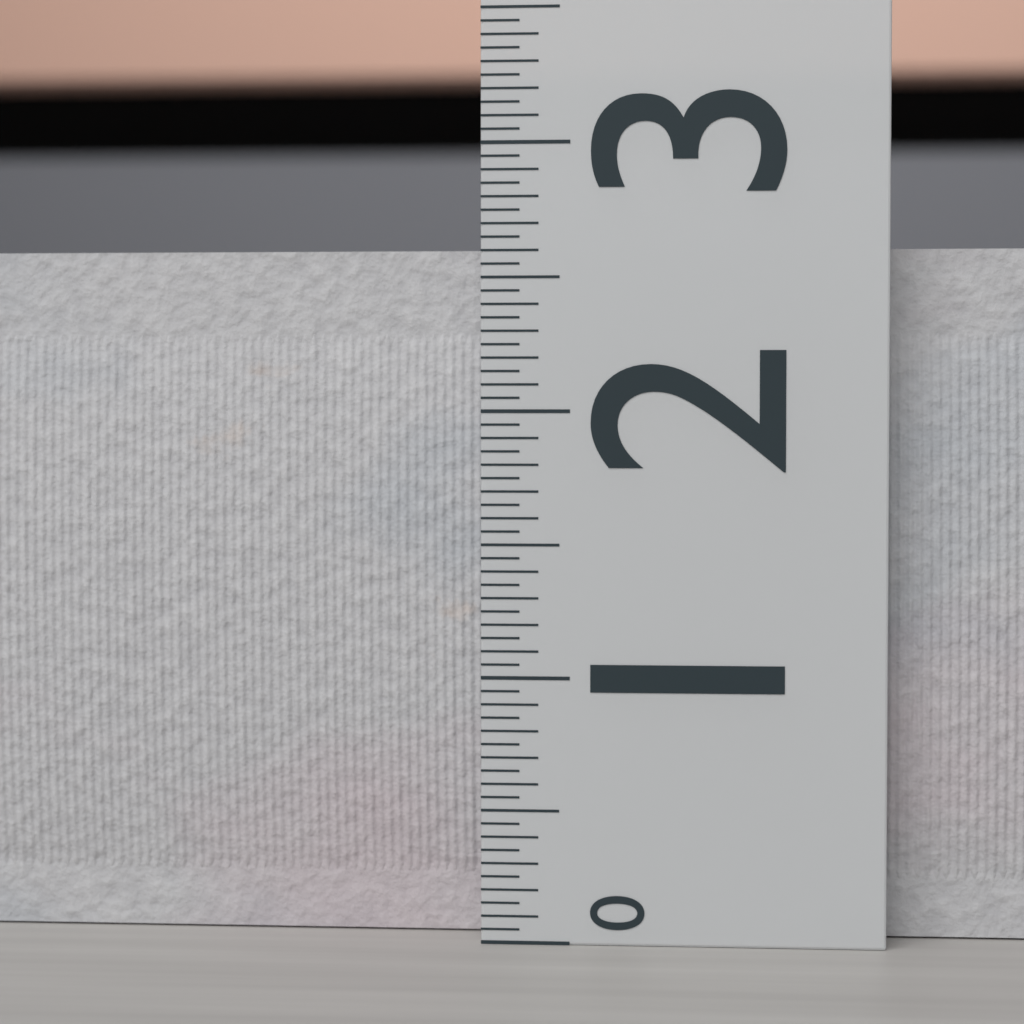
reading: 2.65 (no unit)
